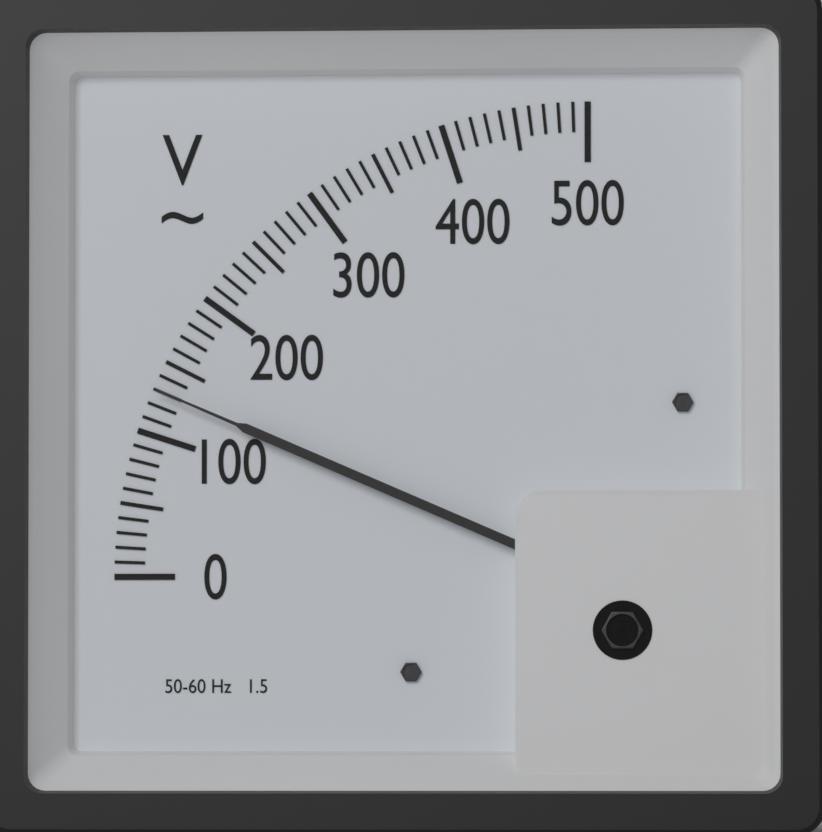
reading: 130 V
